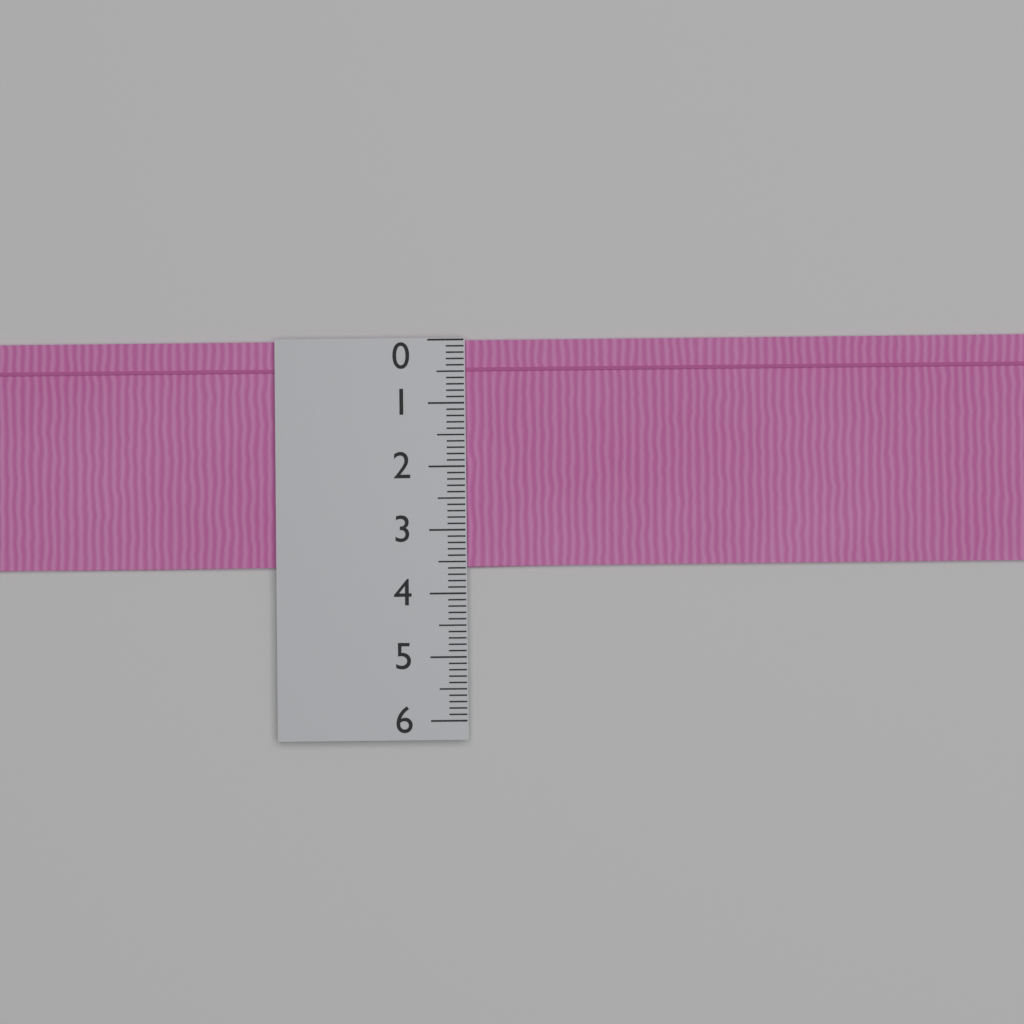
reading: 3.6 (no unit)
